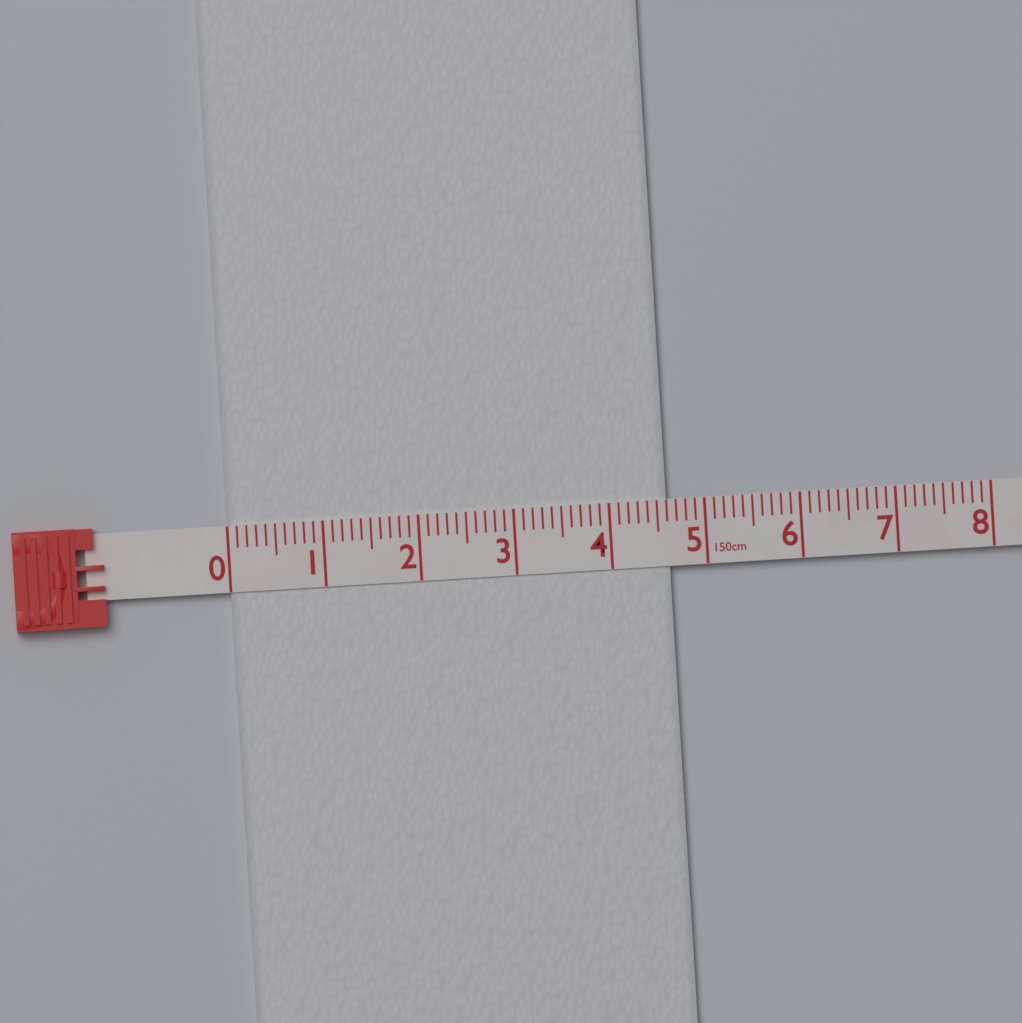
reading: 4.6 cm
